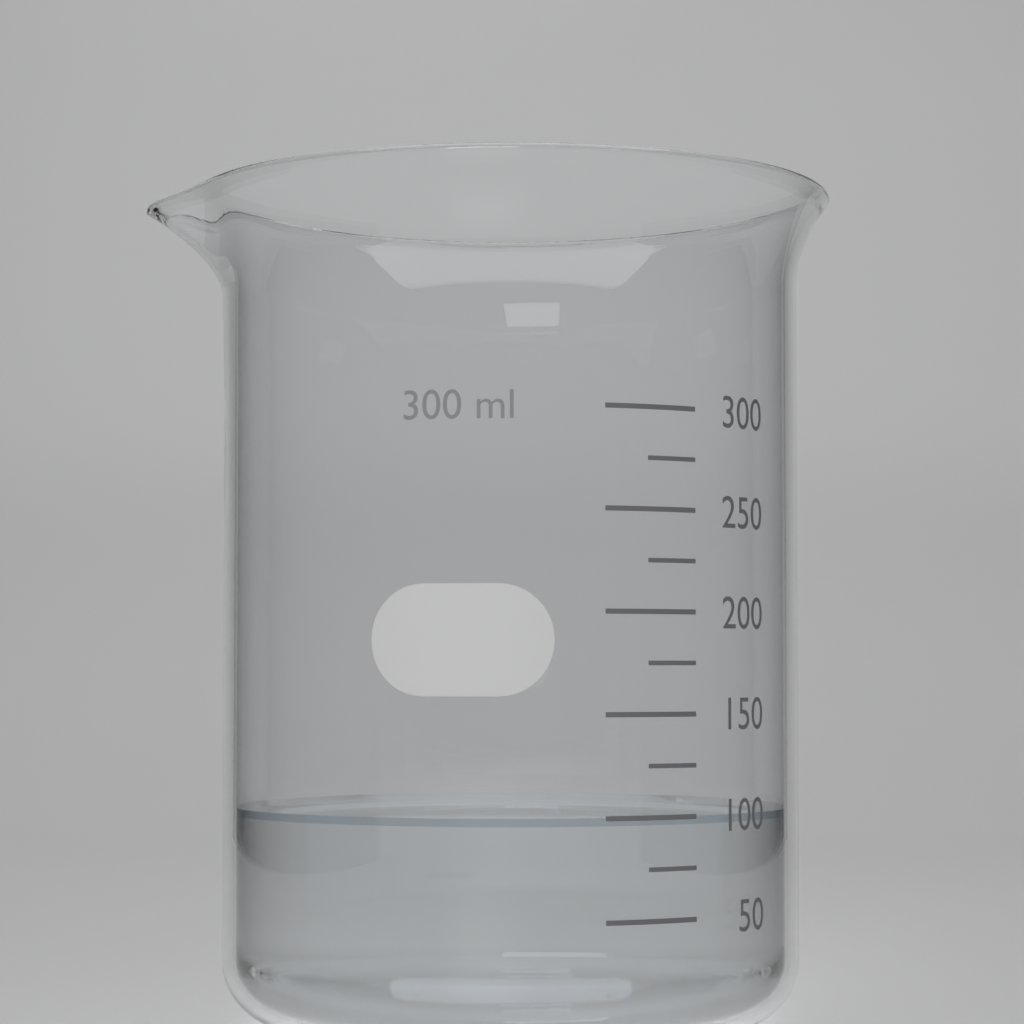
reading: 100 ml
